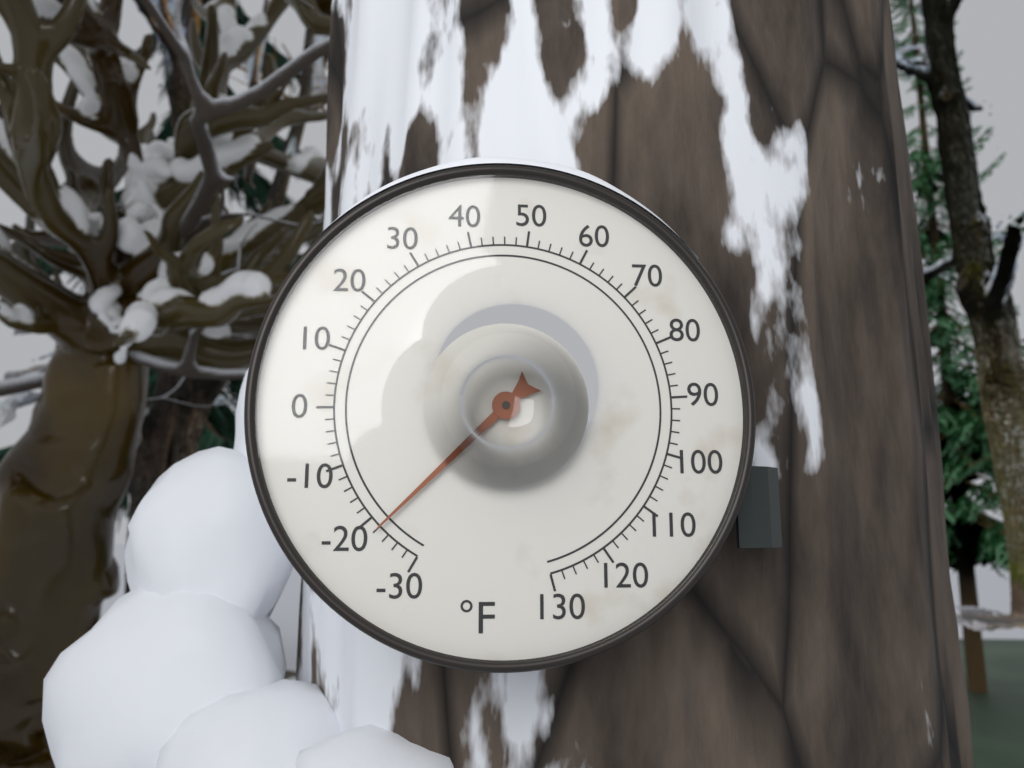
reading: -22 °F
